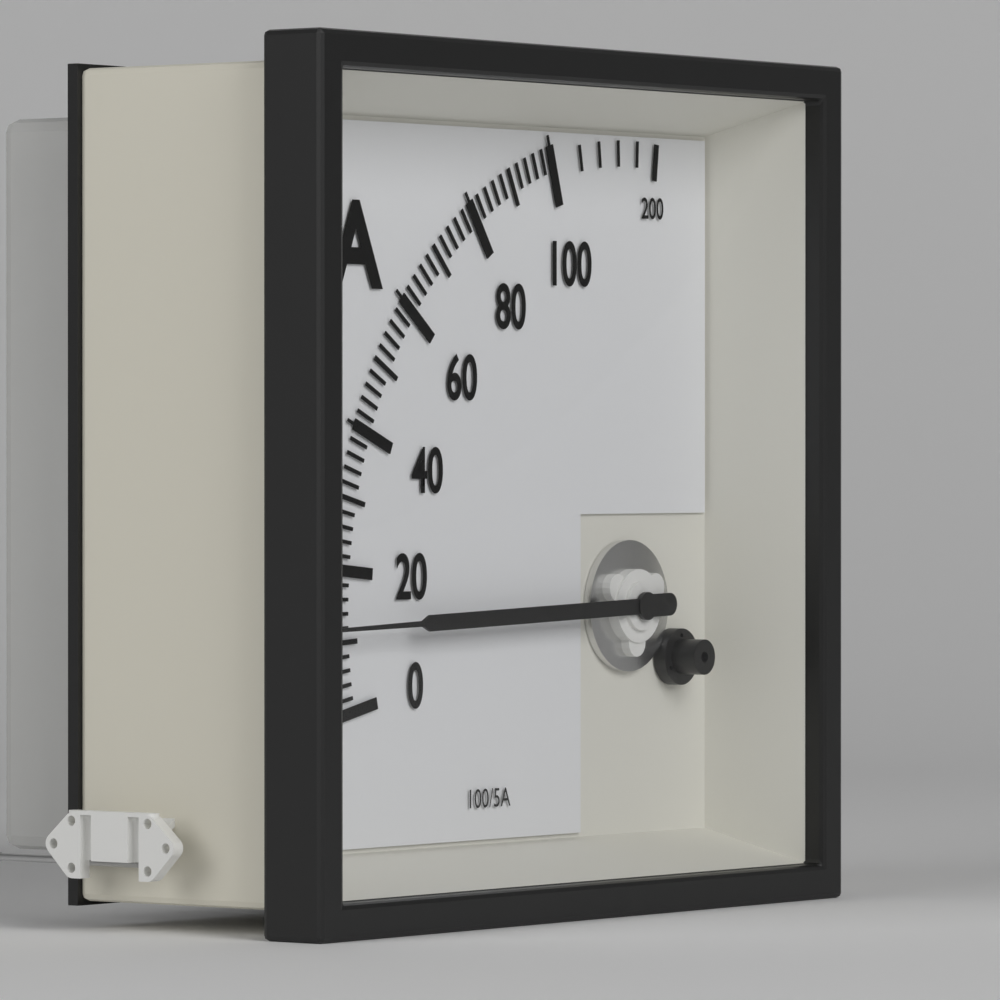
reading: 12 A
